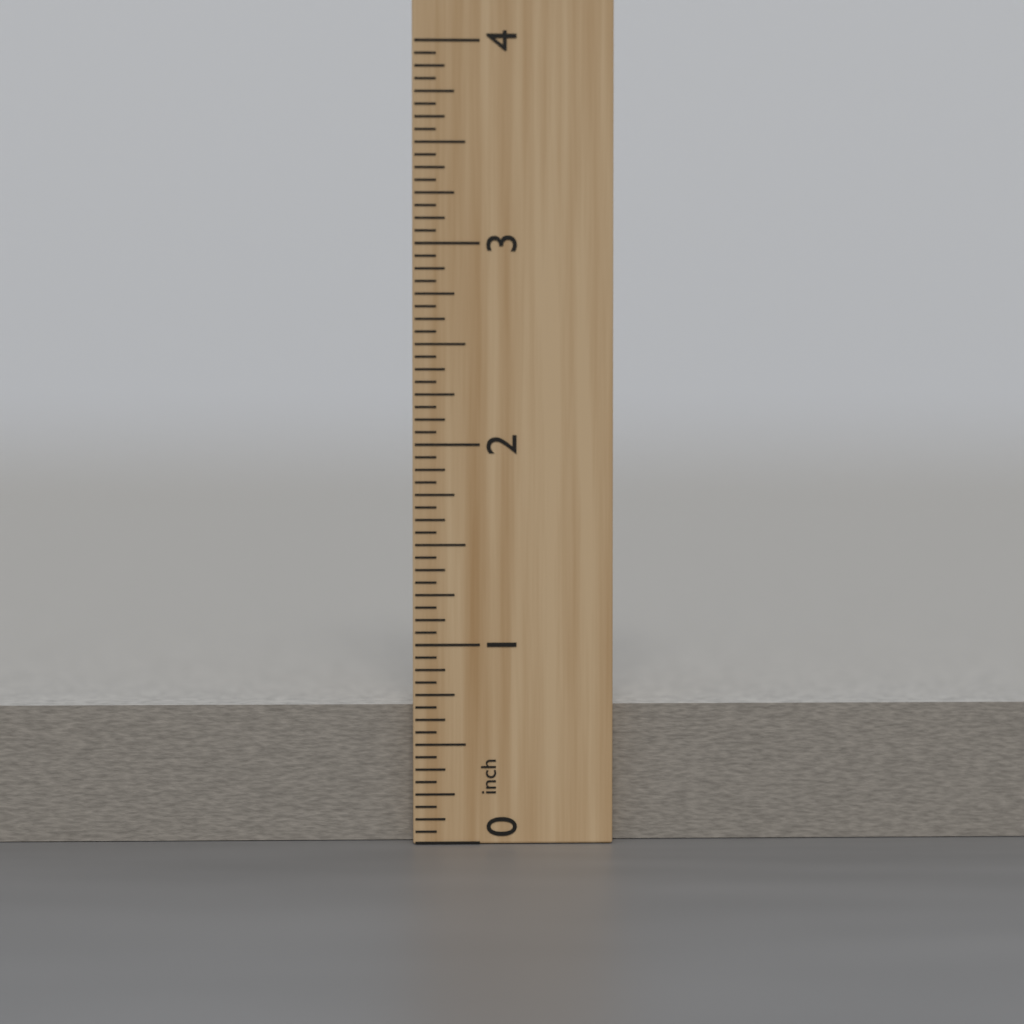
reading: 0.6875 inch
